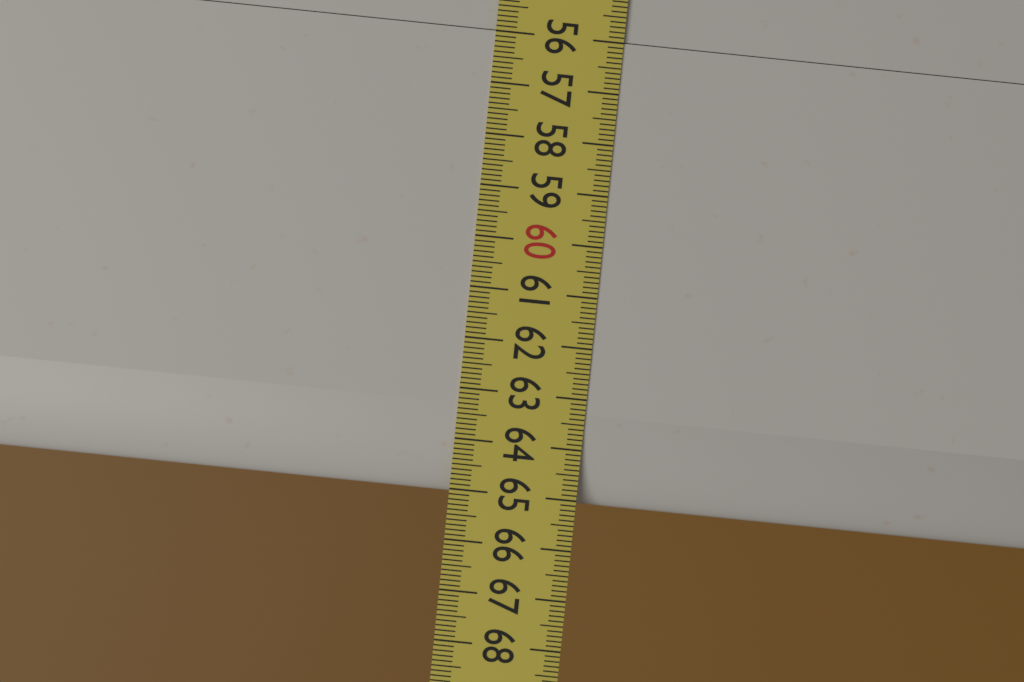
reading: 65.1 (no unit)
